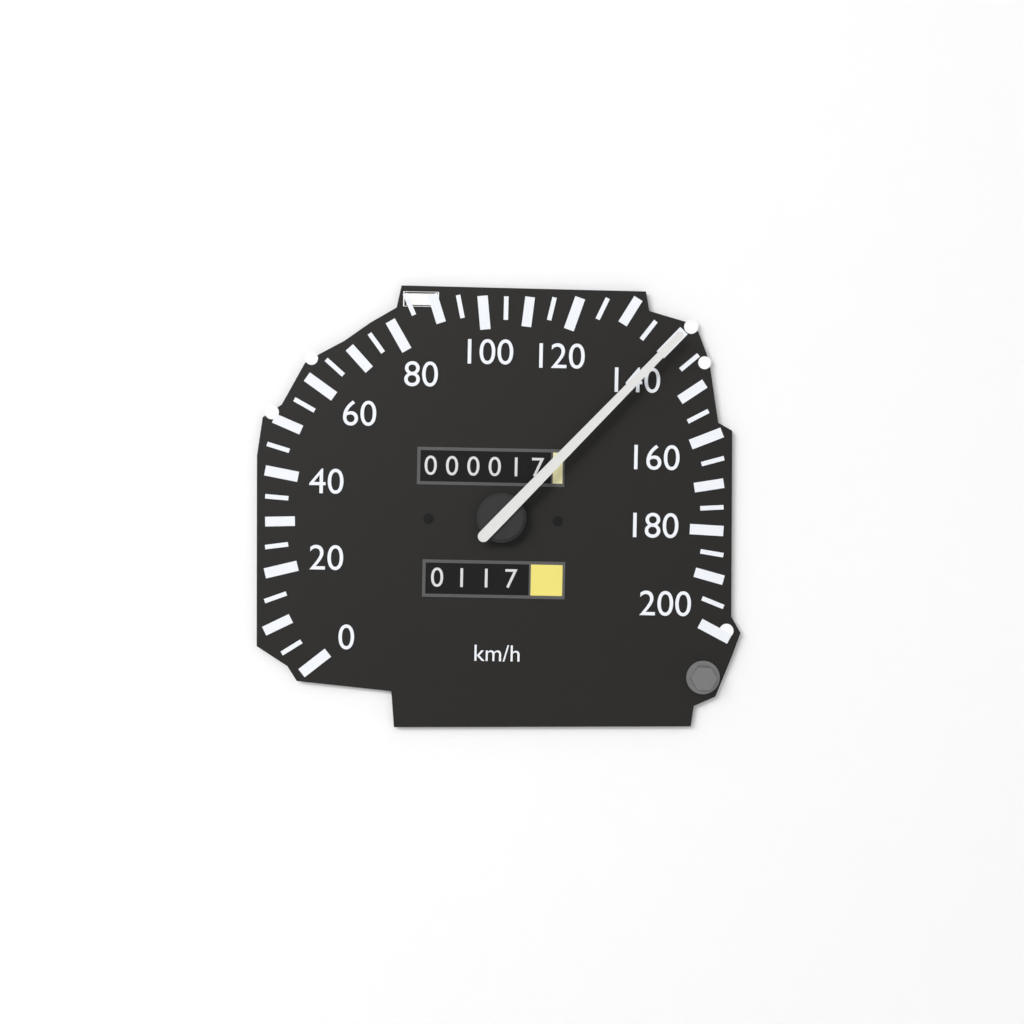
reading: 140 km/h
